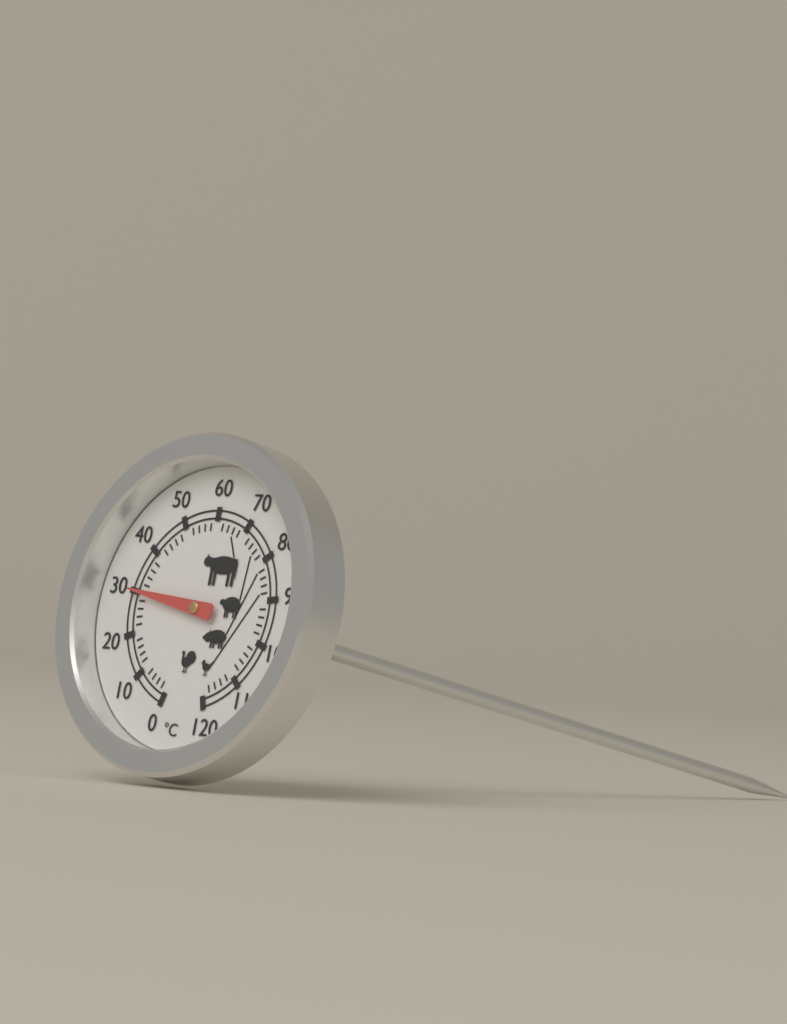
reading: 30 °C
